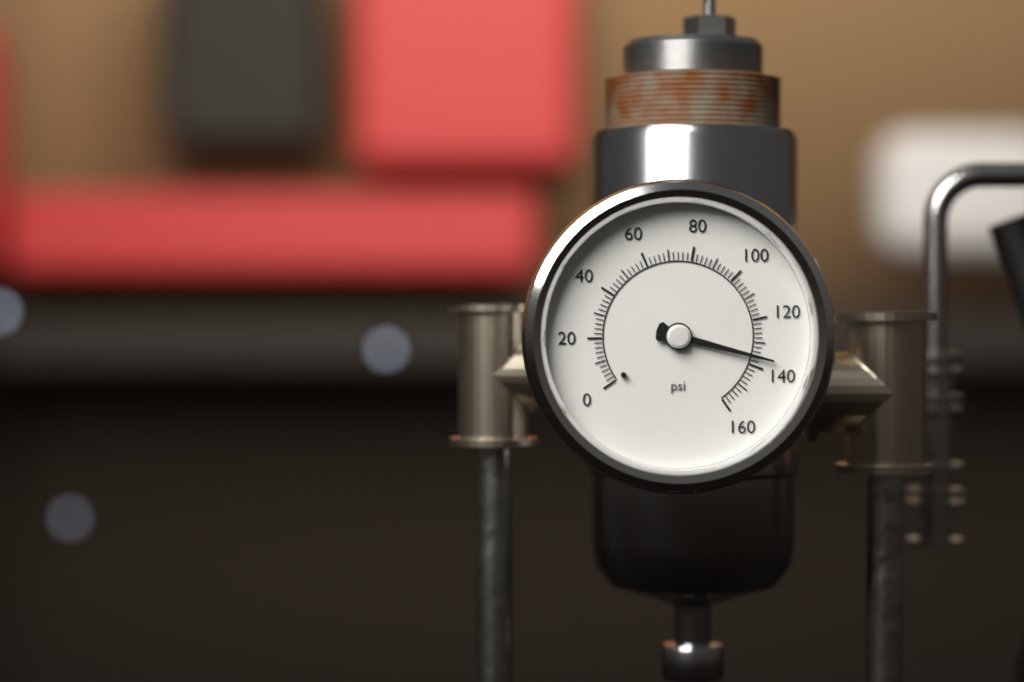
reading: 136 psi
